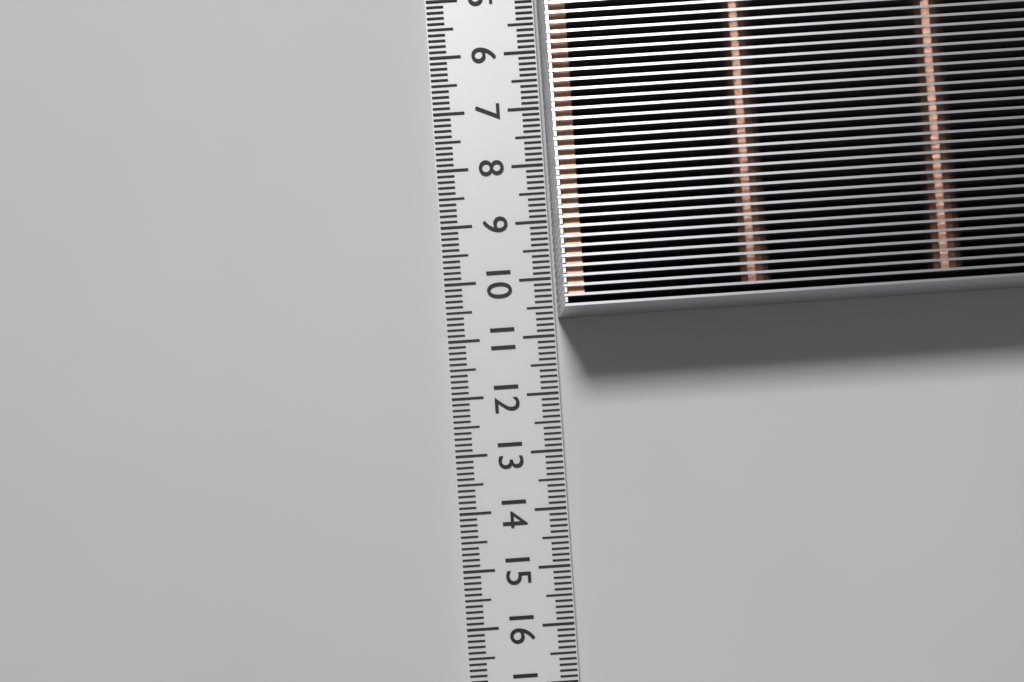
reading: 10.7 cm
